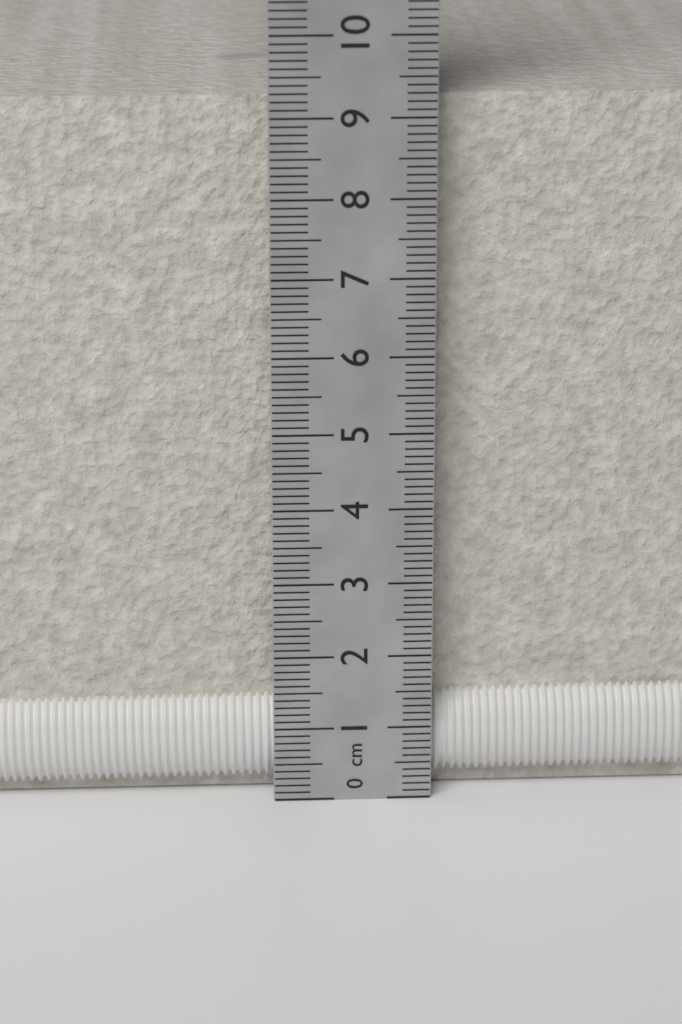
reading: 9.2 cm
